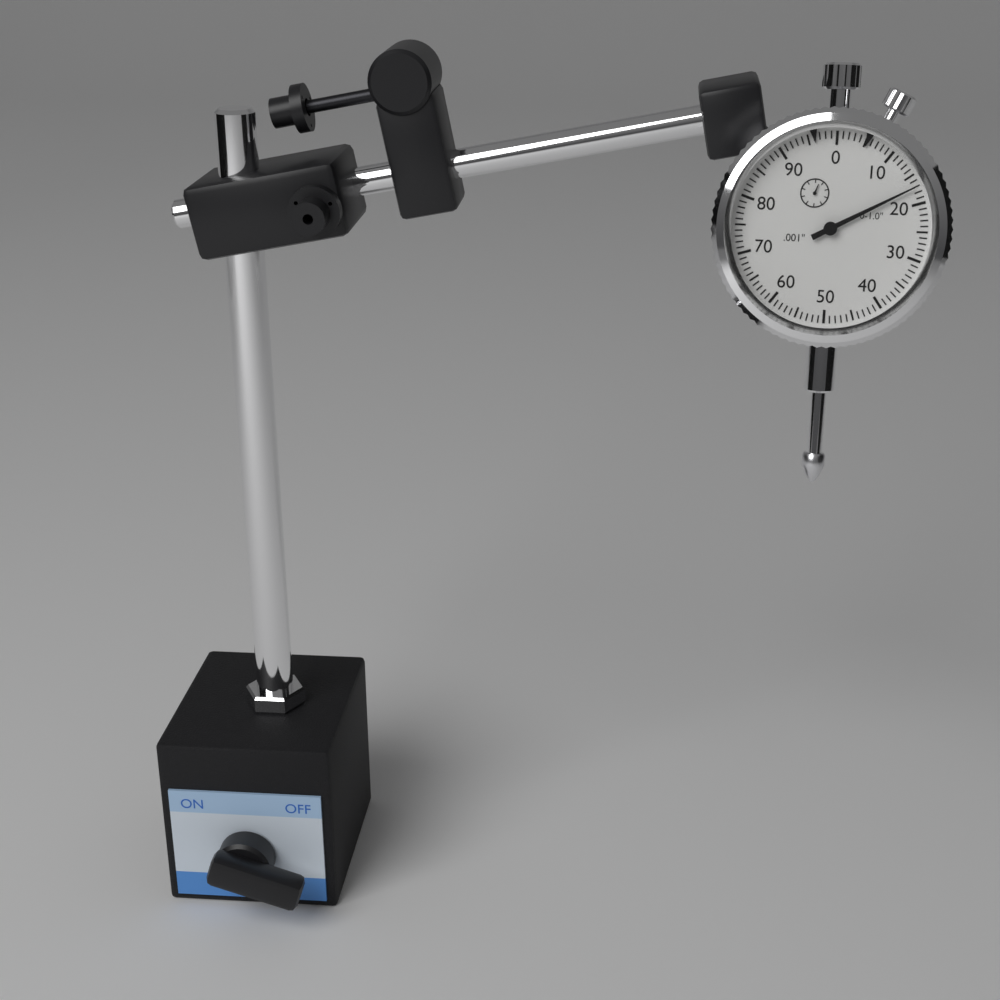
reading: 0.017 in
